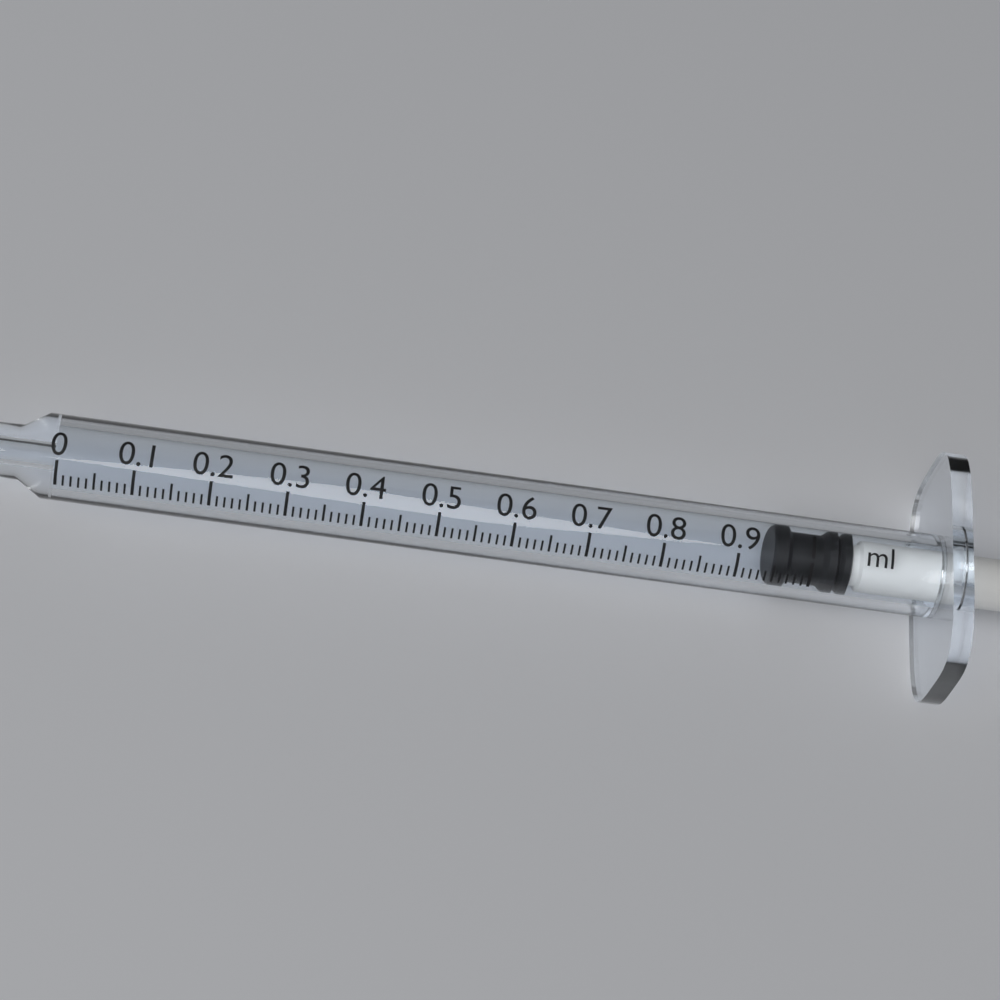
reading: 0.95 ml
